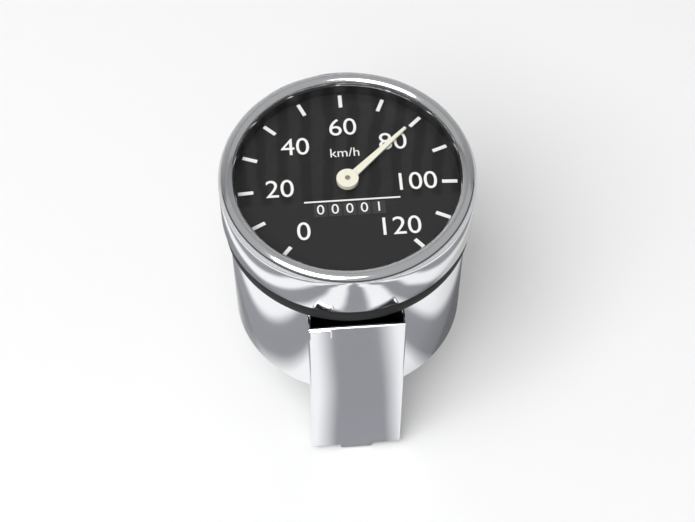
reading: 80 km/h
